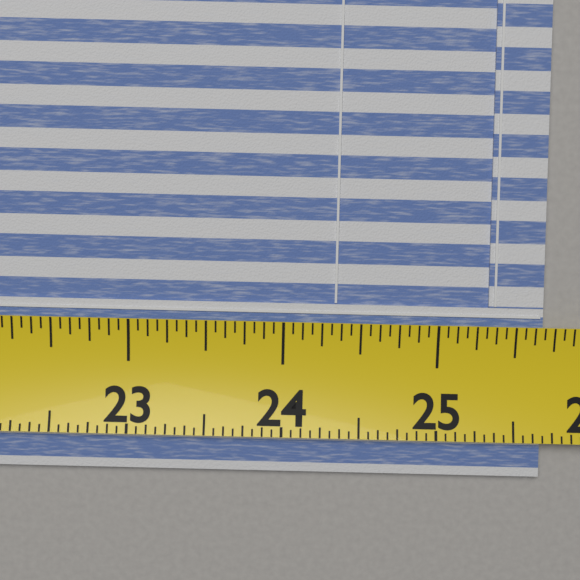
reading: 25.6875 (no unit)
